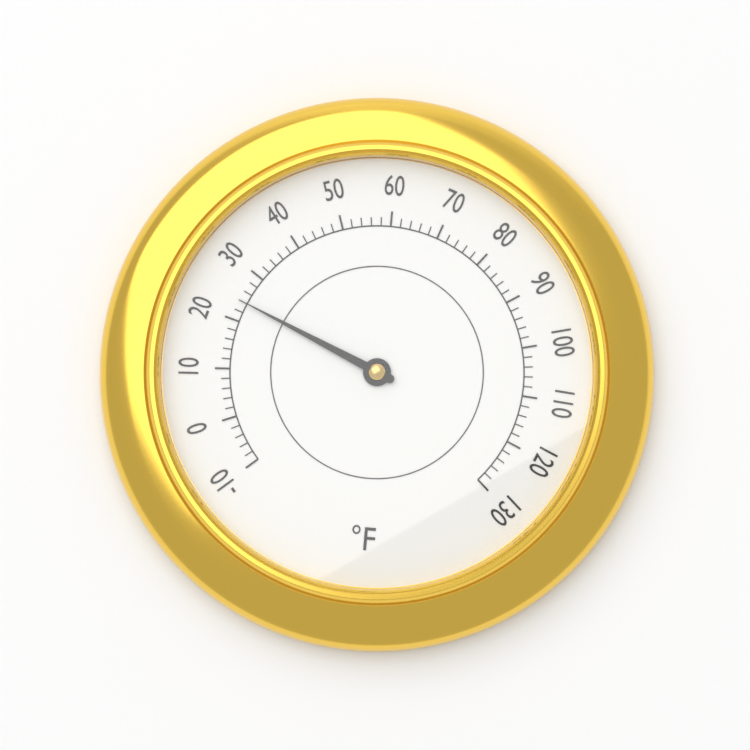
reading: 24 °F
